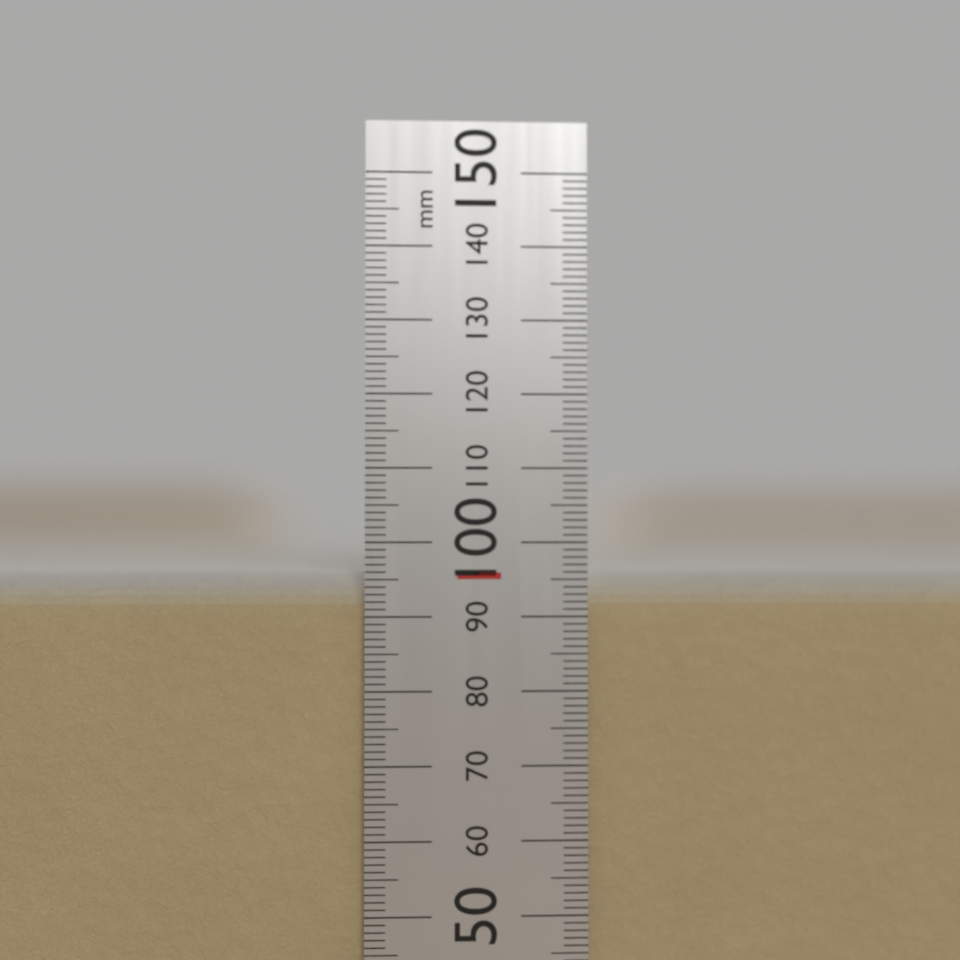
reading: 96 mm
